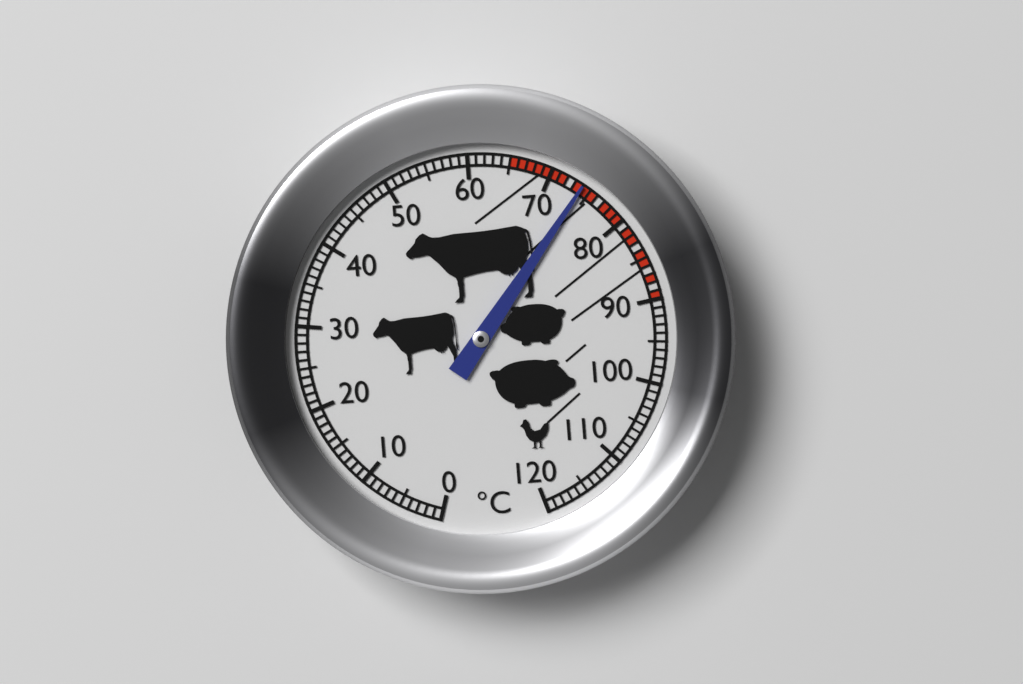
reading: 74 °C
